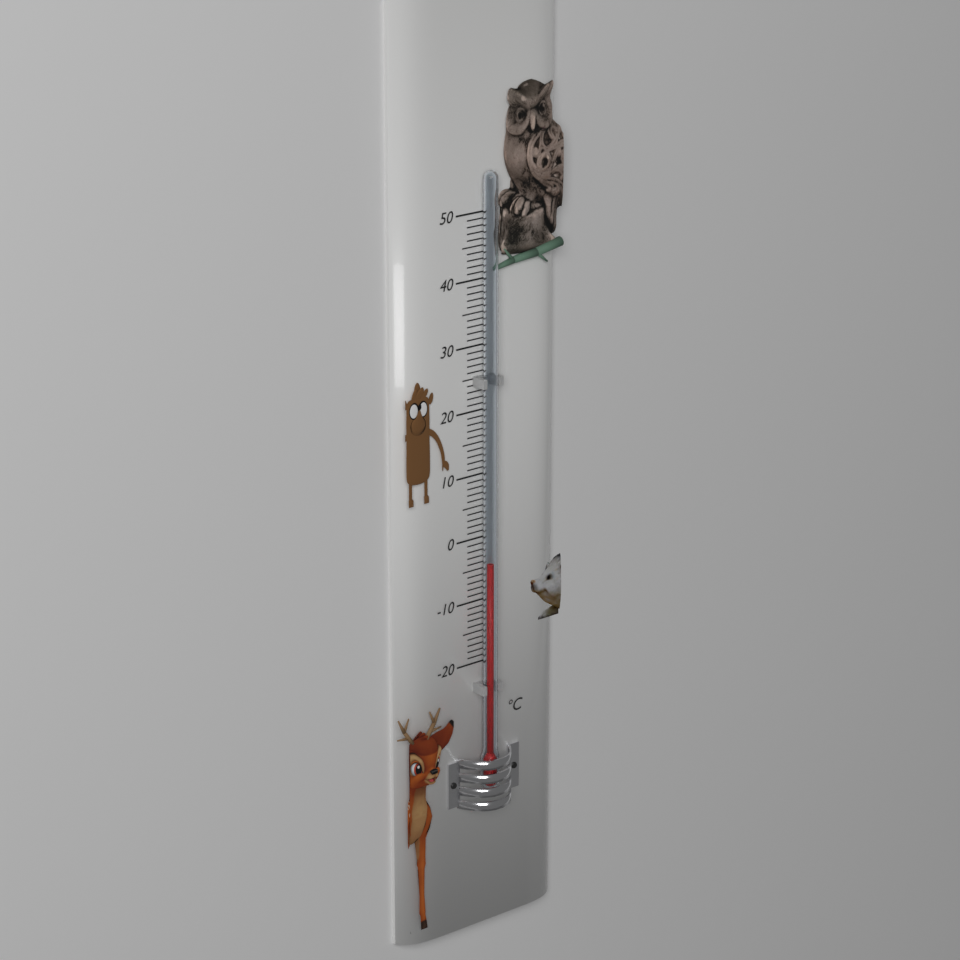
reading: -4 °C
